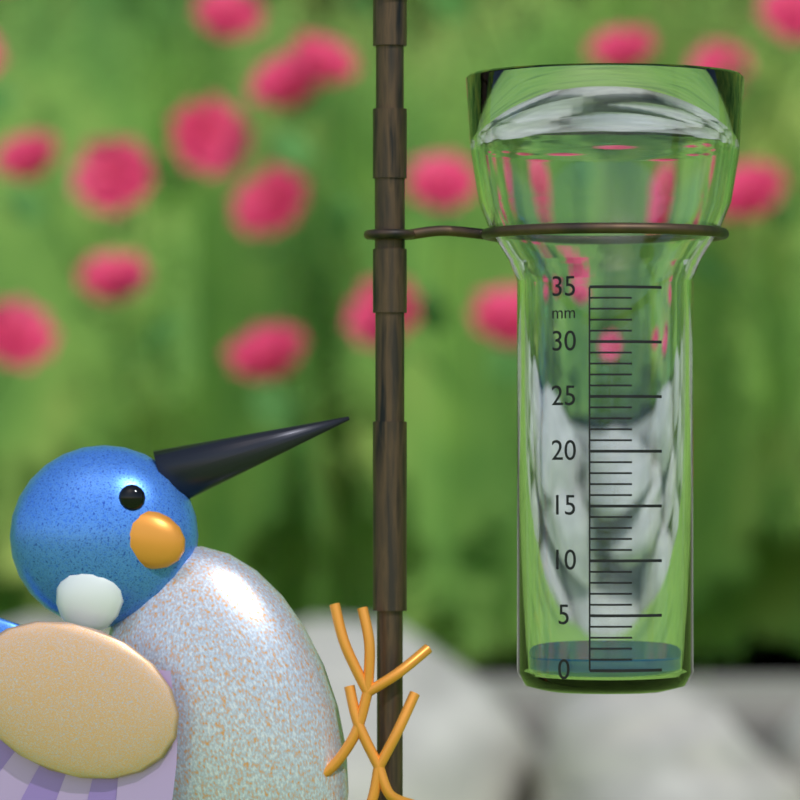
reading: 1 mm
